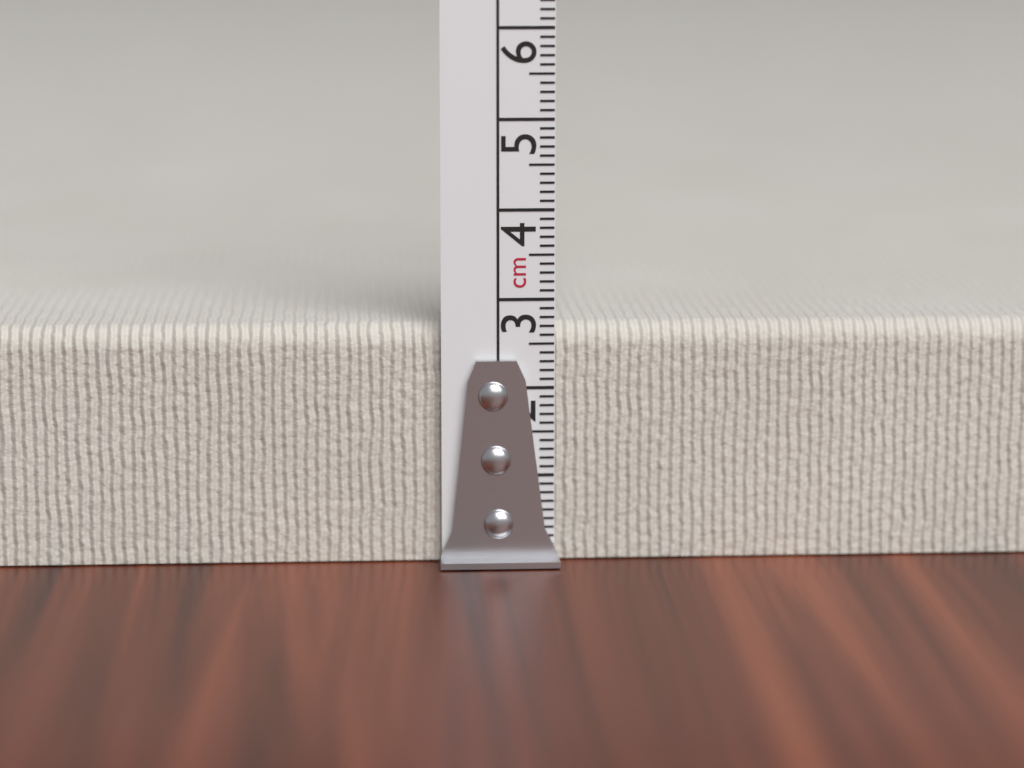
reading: 2.7 cm
